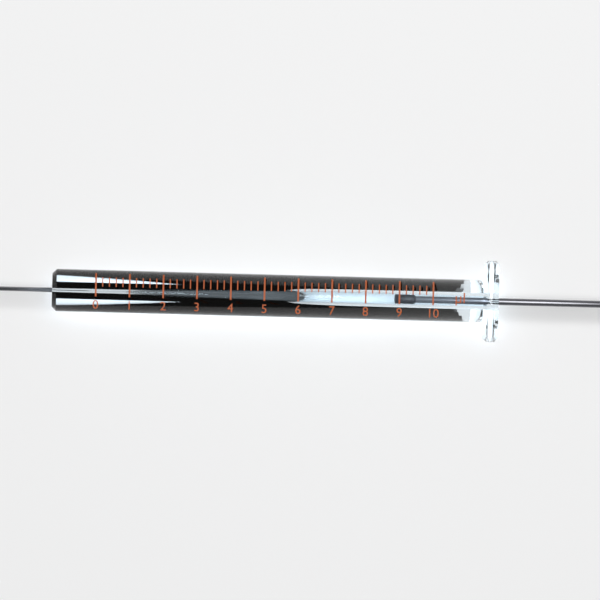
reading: 9.0 µl
